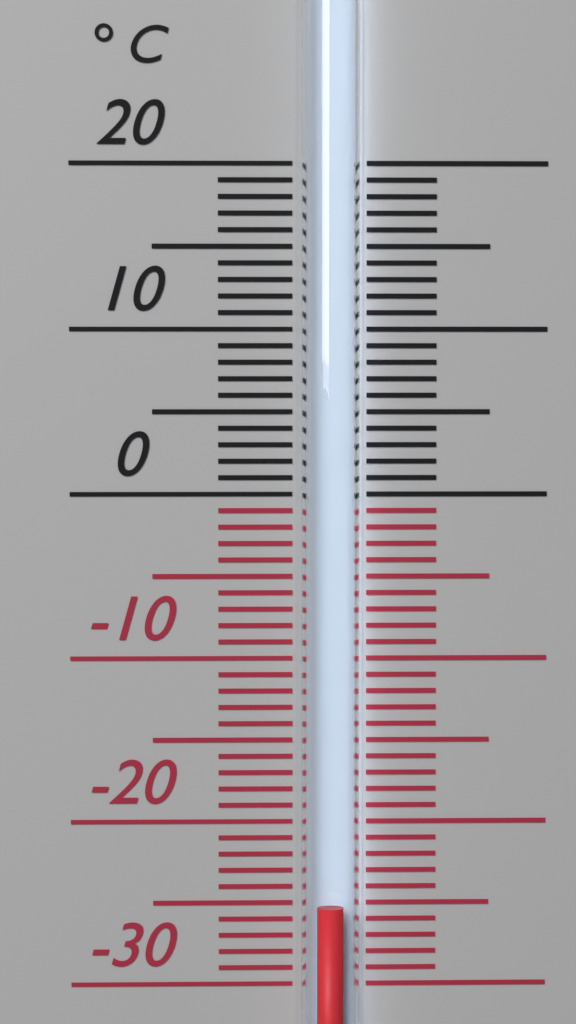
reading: -25 °C
